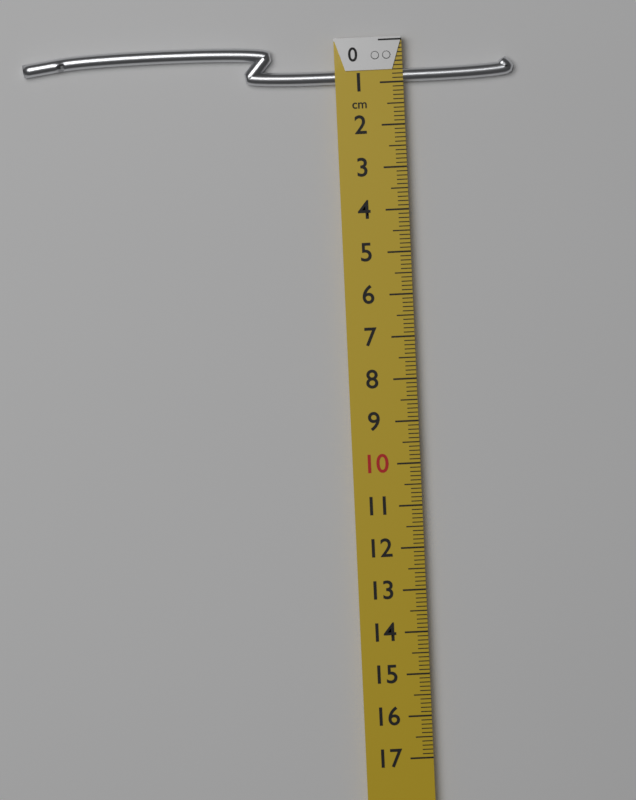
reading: 1.0 cm
